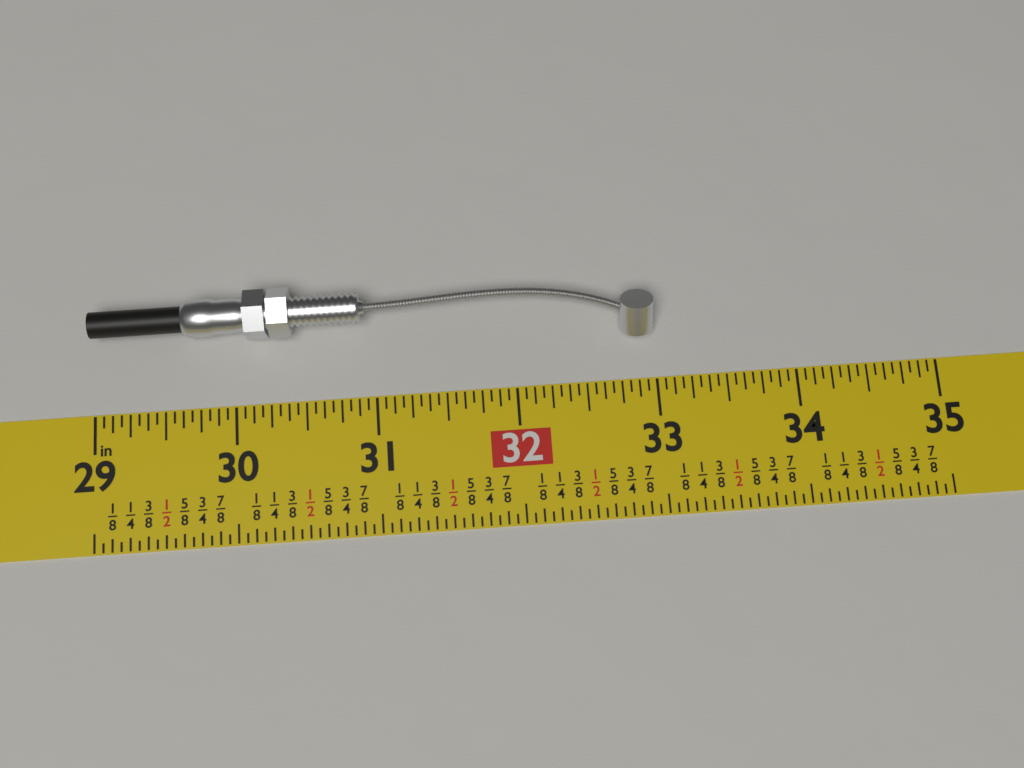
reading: 33.0000 in
